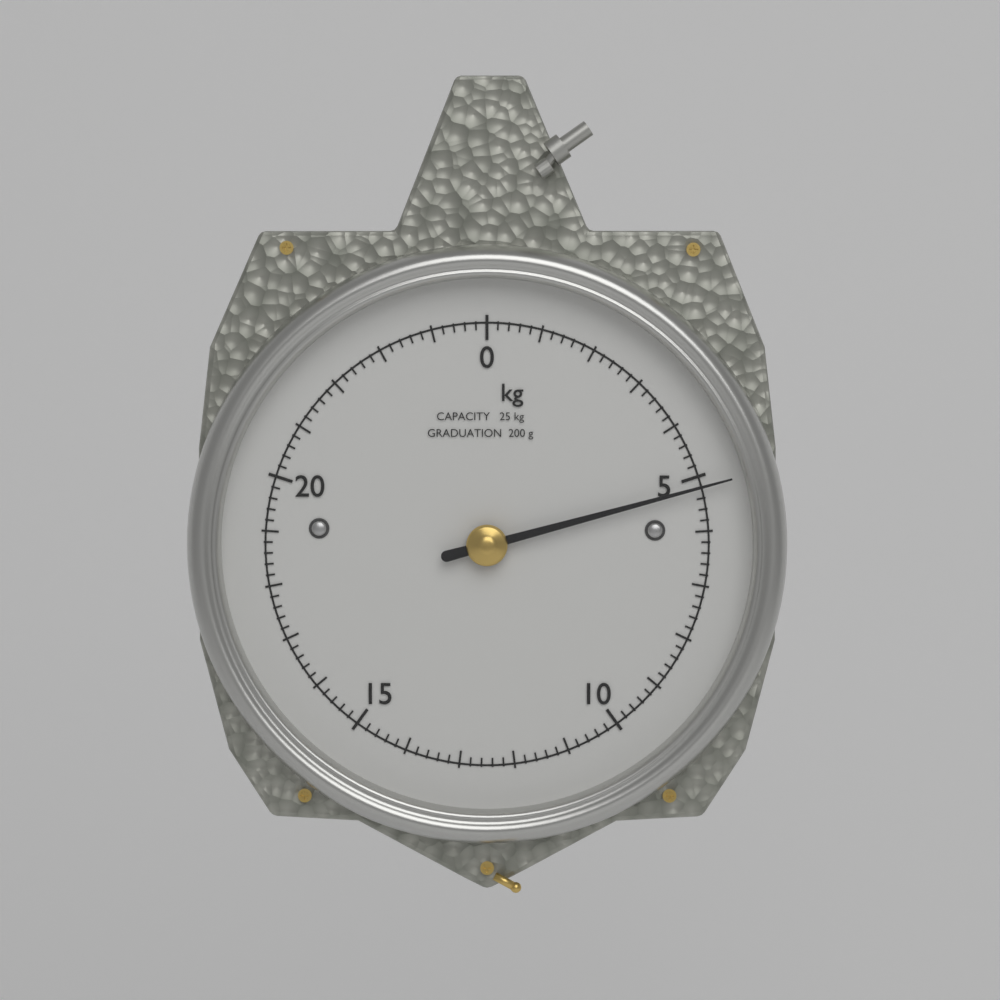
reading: 5.2 kg
